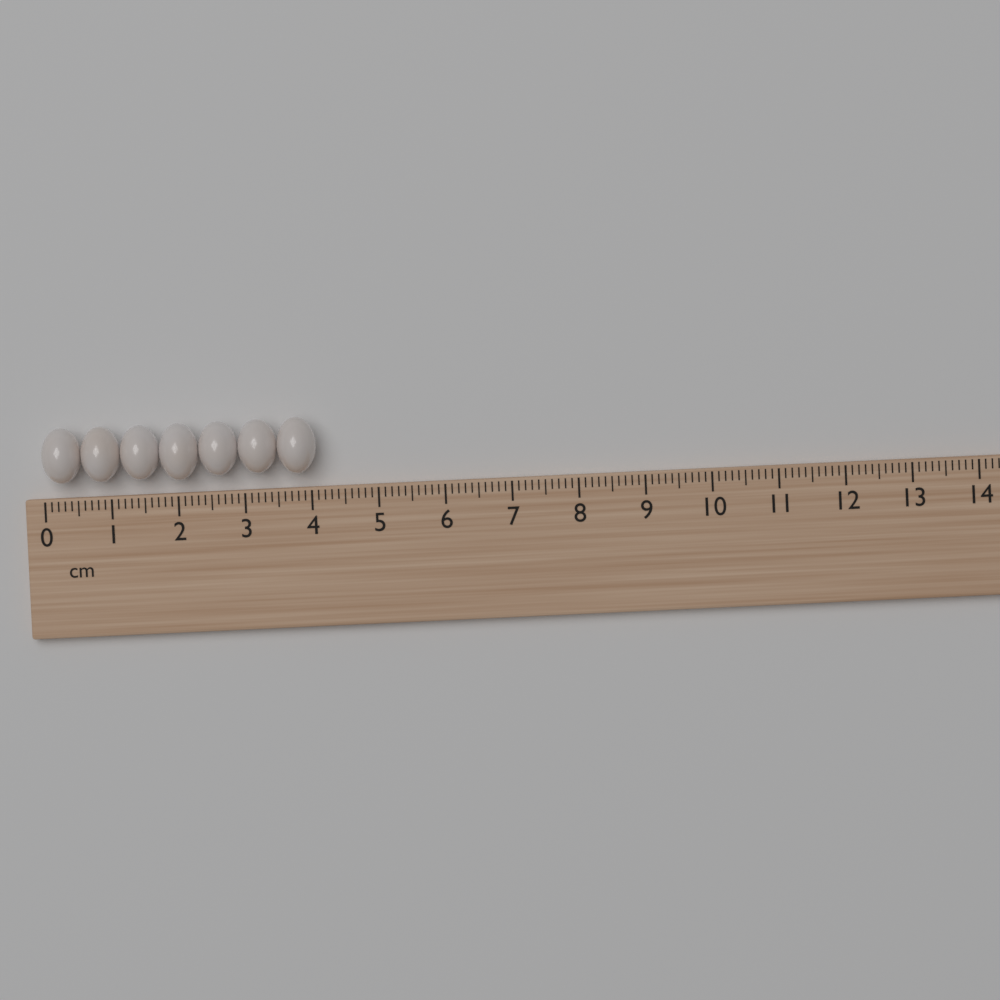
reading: 4.1 cm
